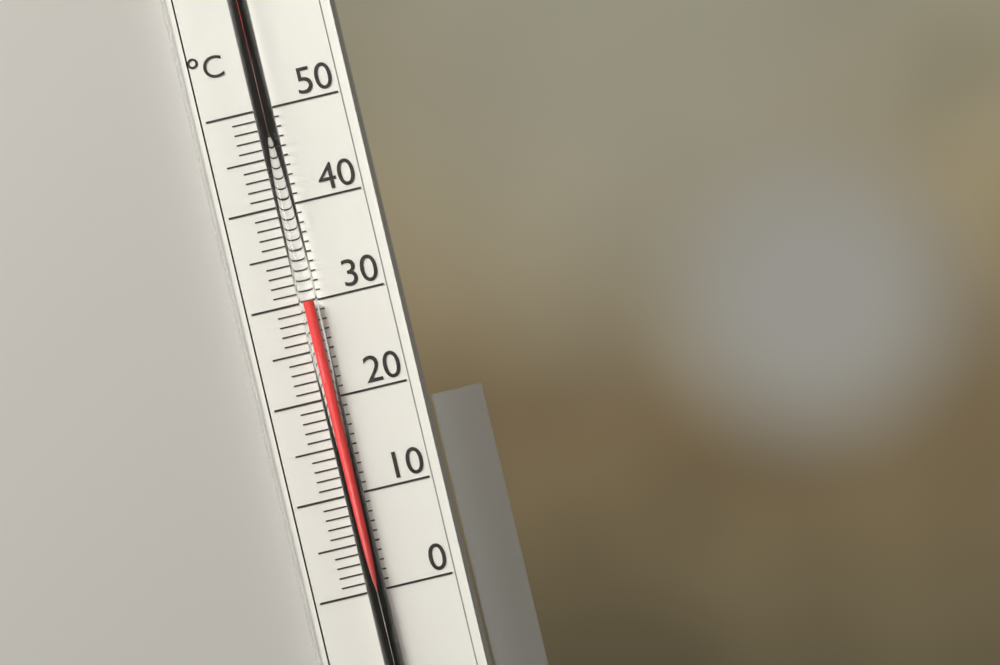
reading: 30 °C
